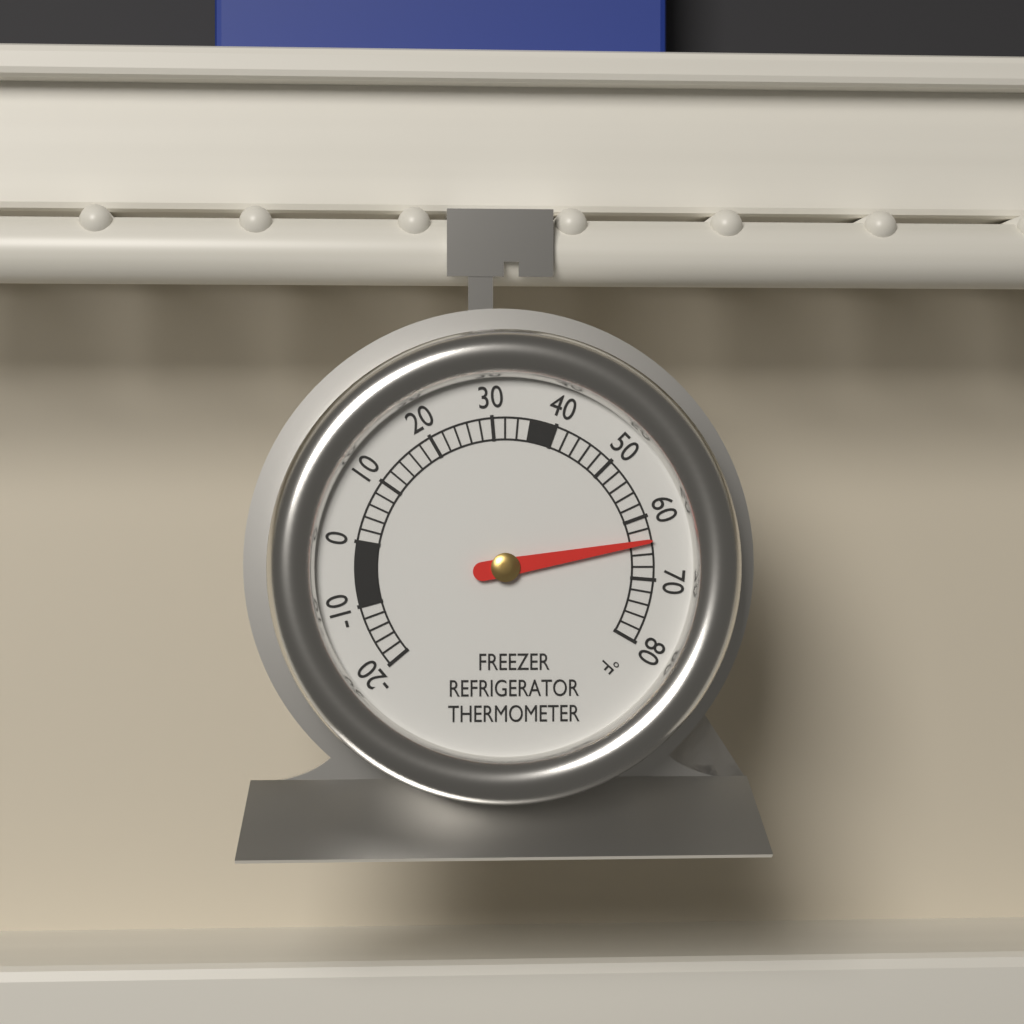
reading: 64 °F
